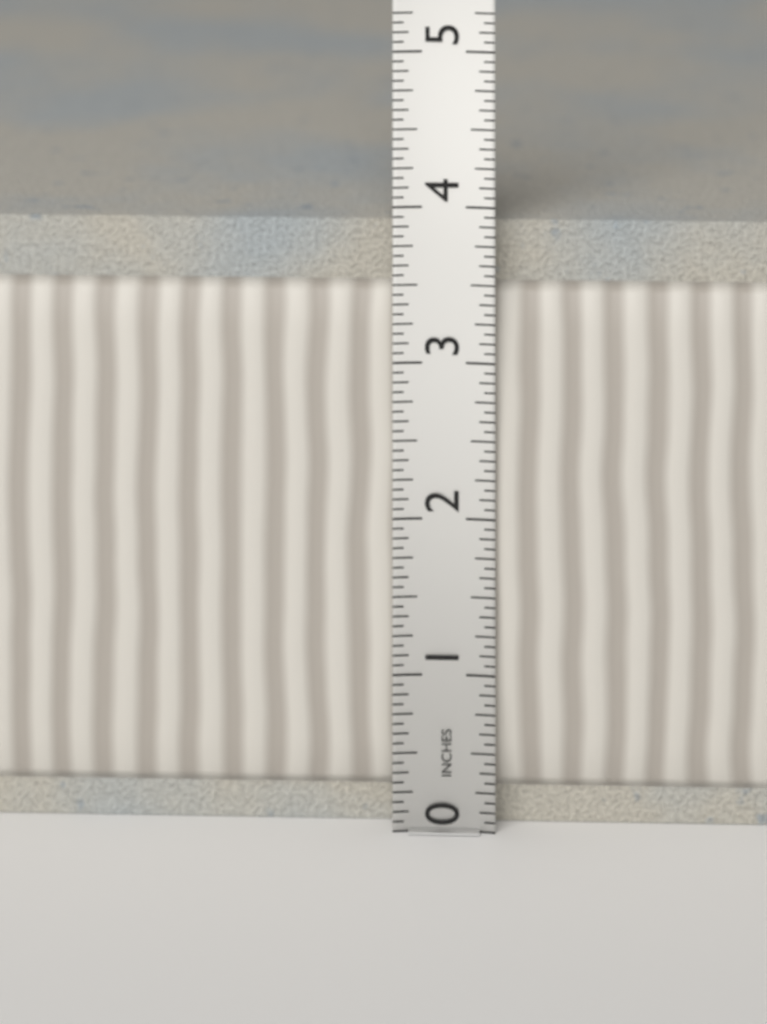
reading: 3.8750 in
